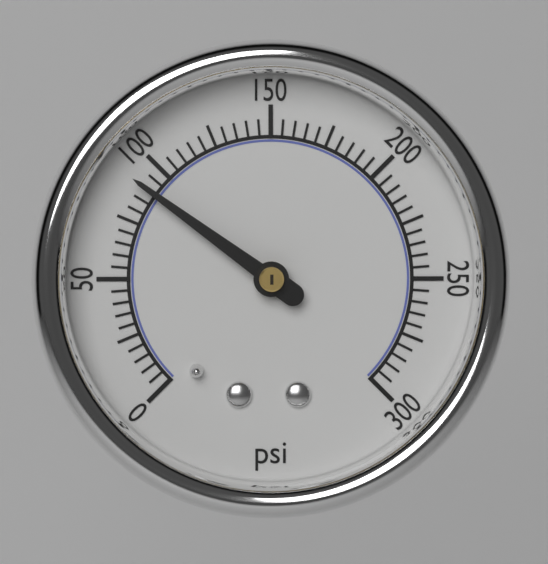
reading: 90 psi
